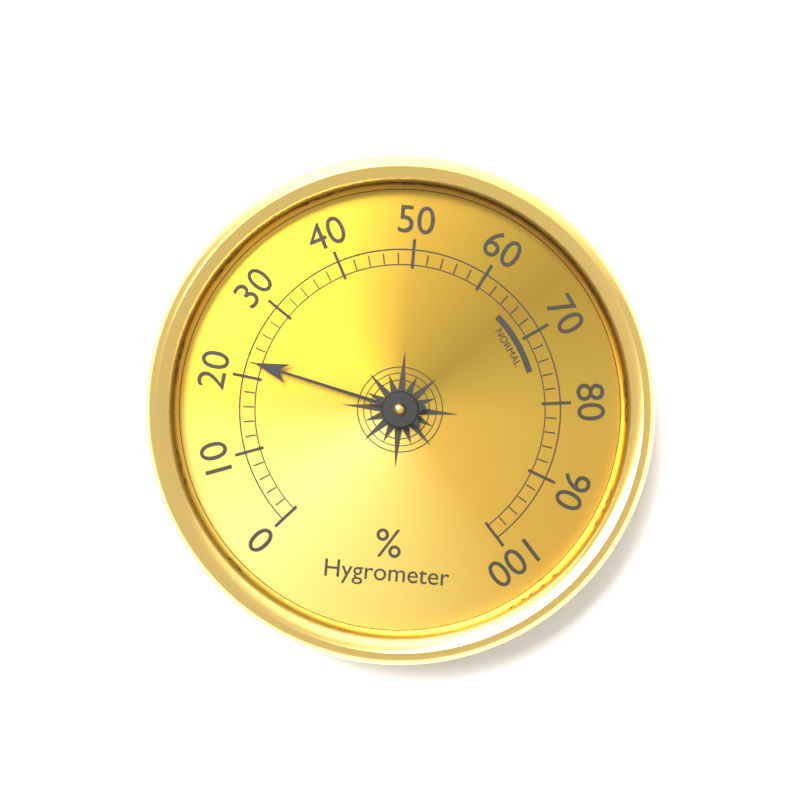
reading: 22 %
